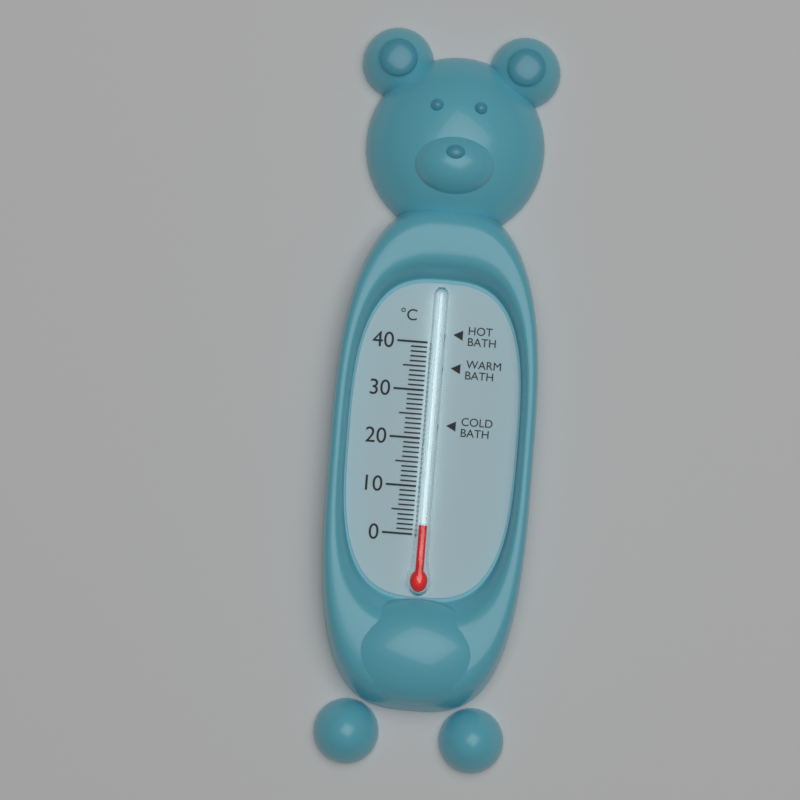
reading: 2 °C
